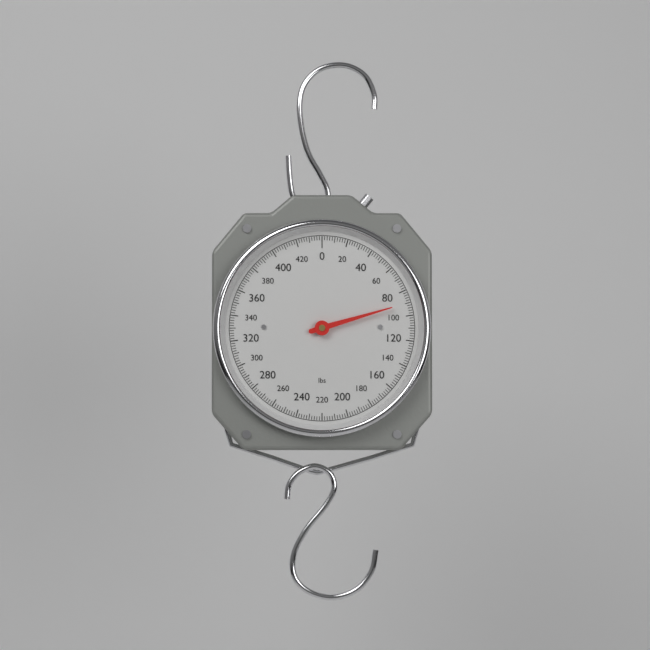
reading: 90 lbs
